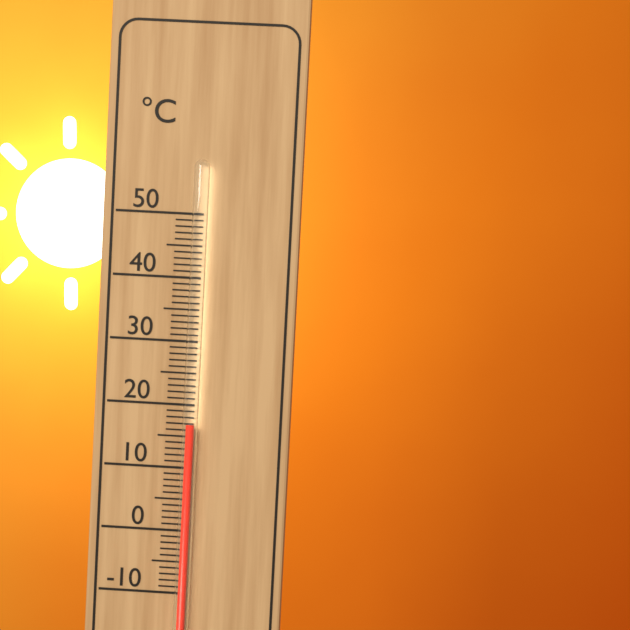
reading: 17 °C
